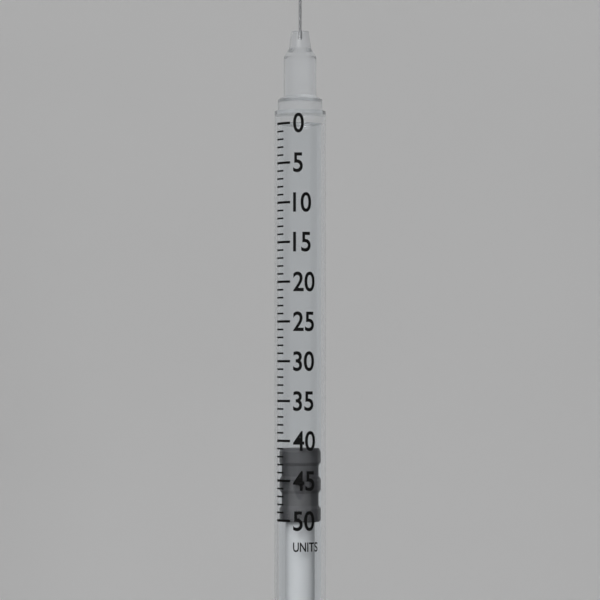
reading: 41 units
